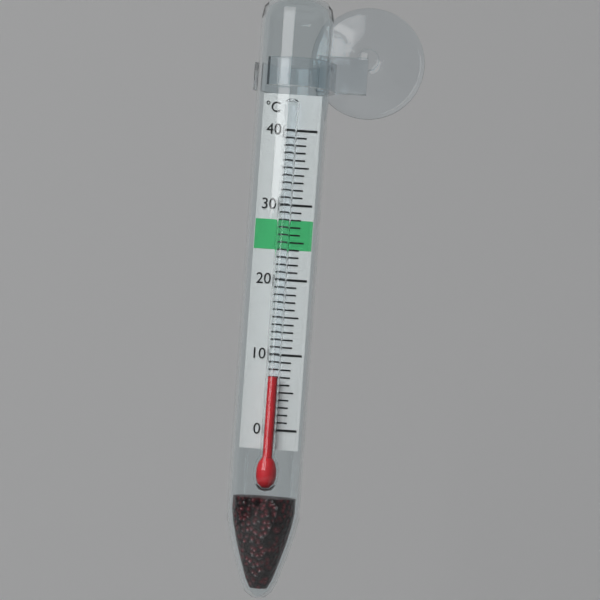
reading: 7 °C
